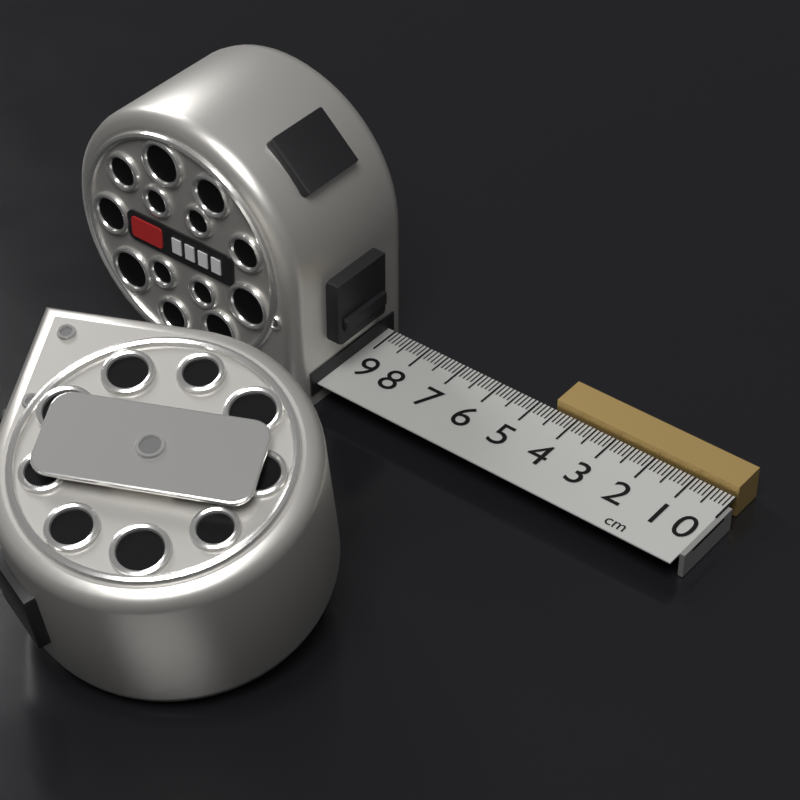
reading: 4.6 cm
